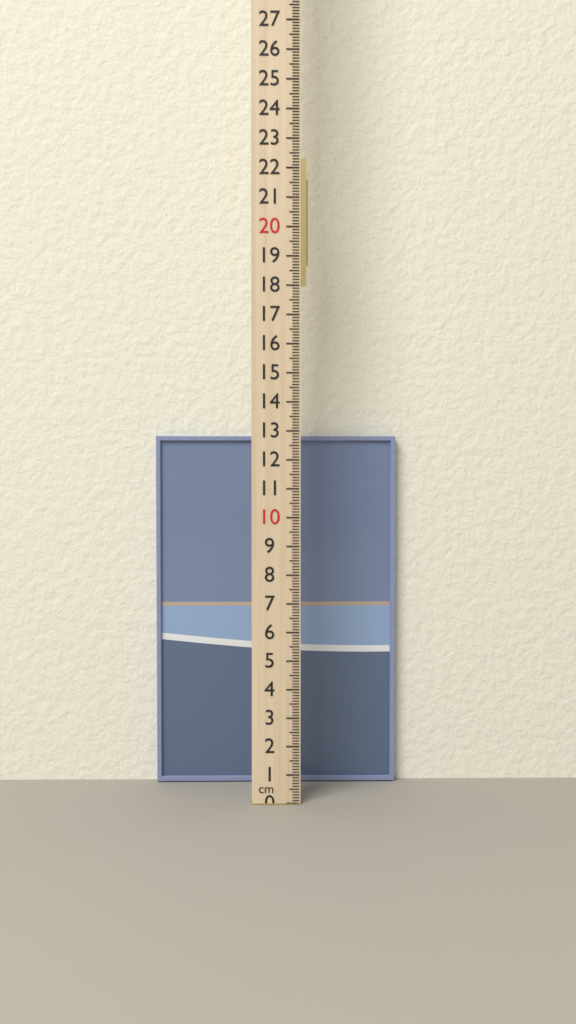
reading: 12.9 cm
